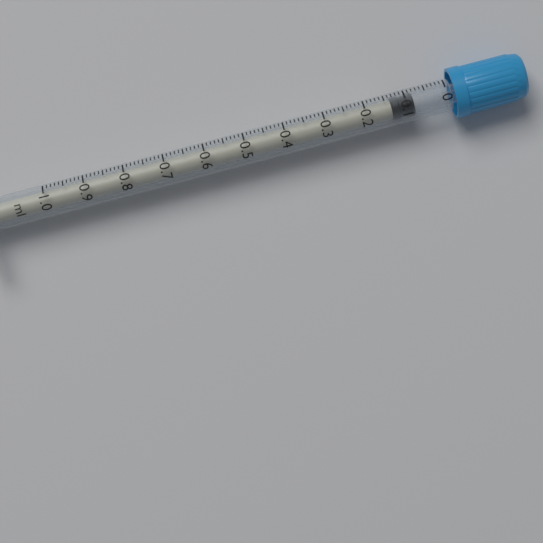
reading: 0.08 ml
